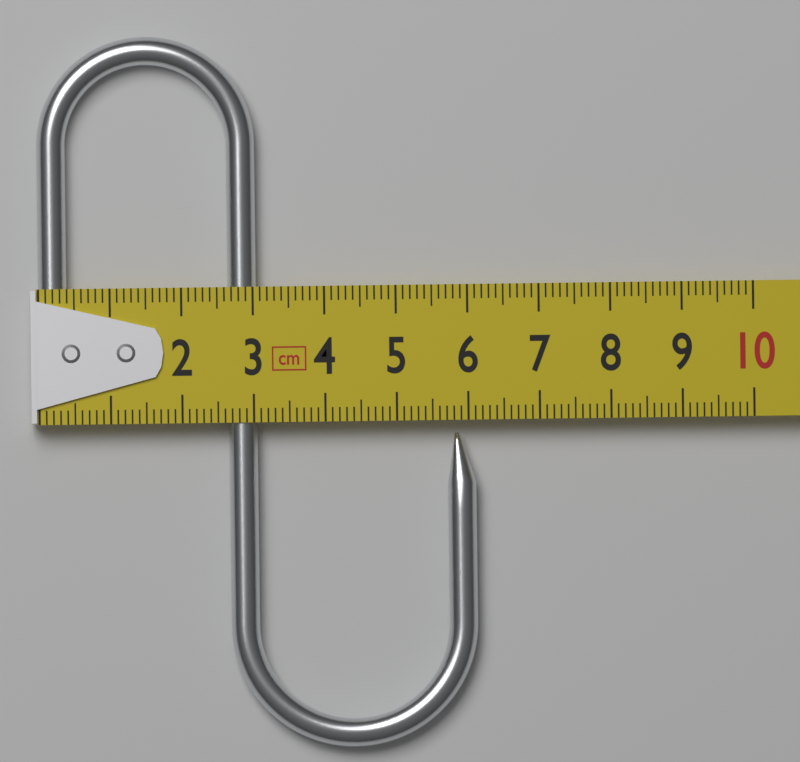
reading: 6.1 cm
